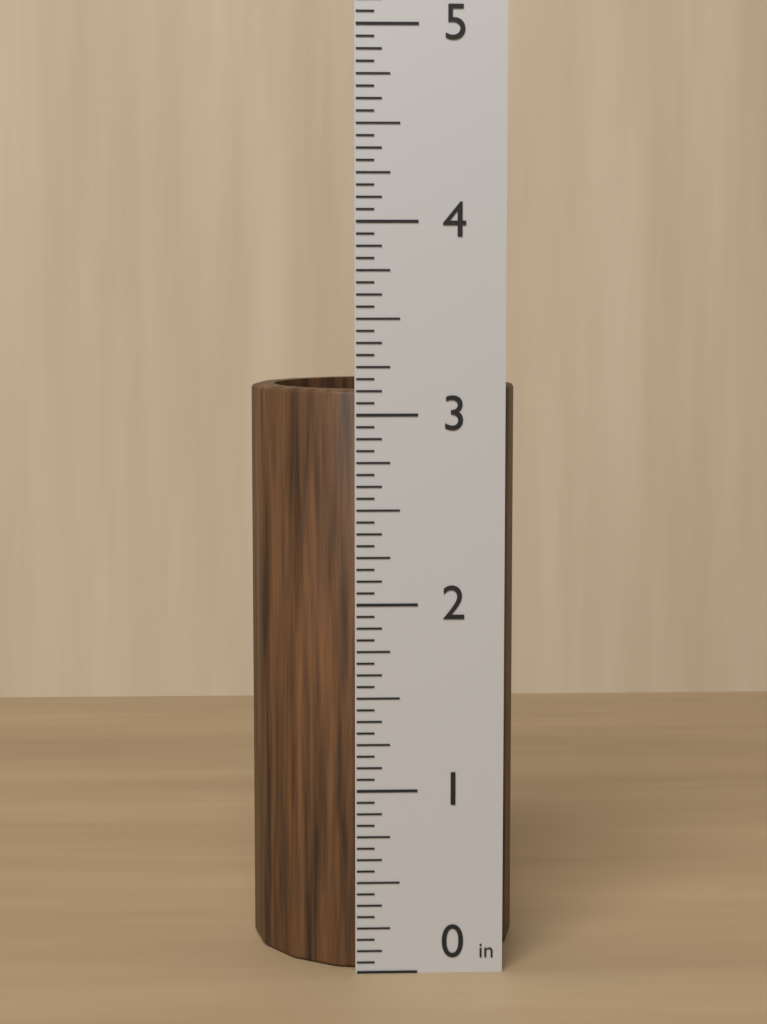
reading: 3.1250 in
